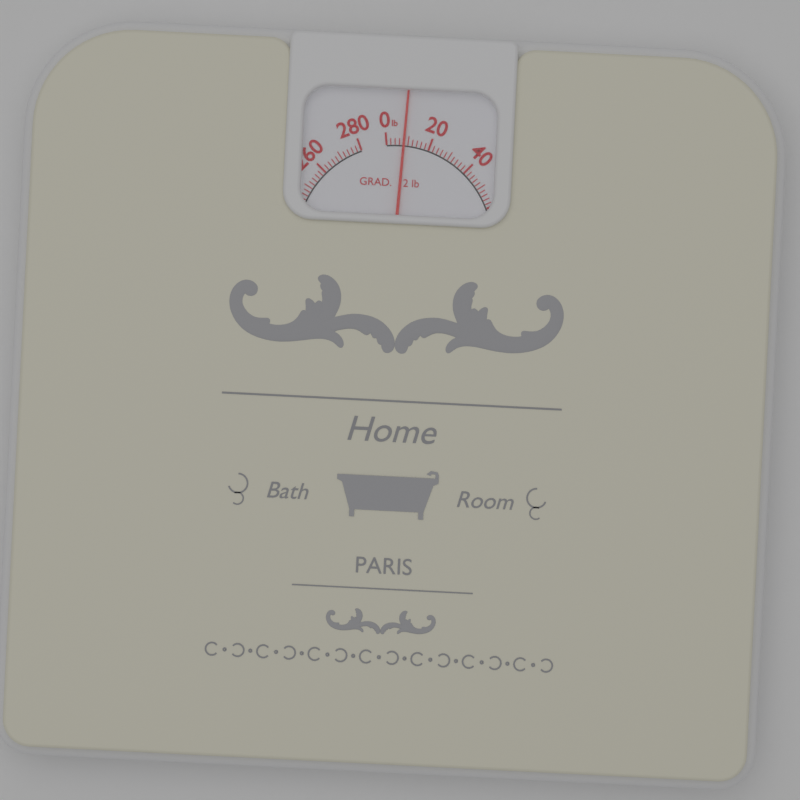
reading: 8 lb
